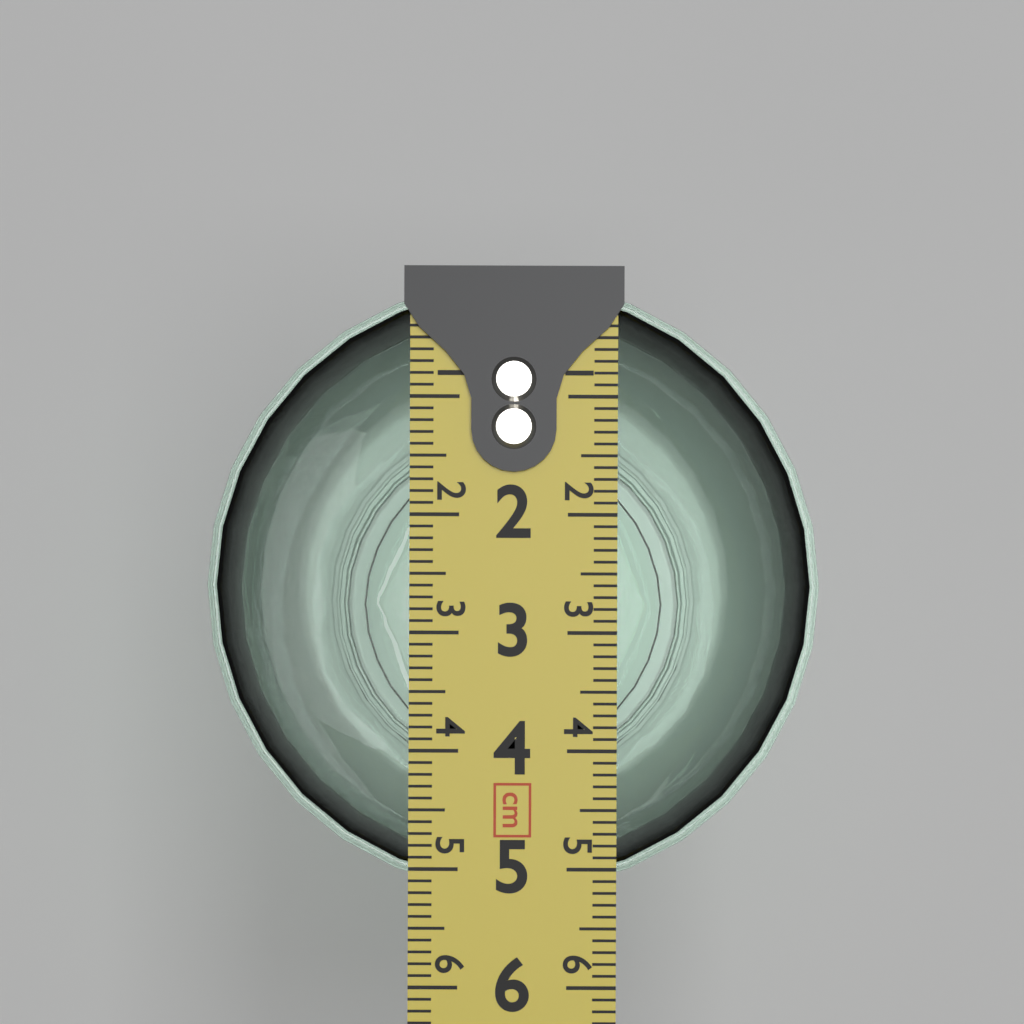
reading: 5.2 cm
